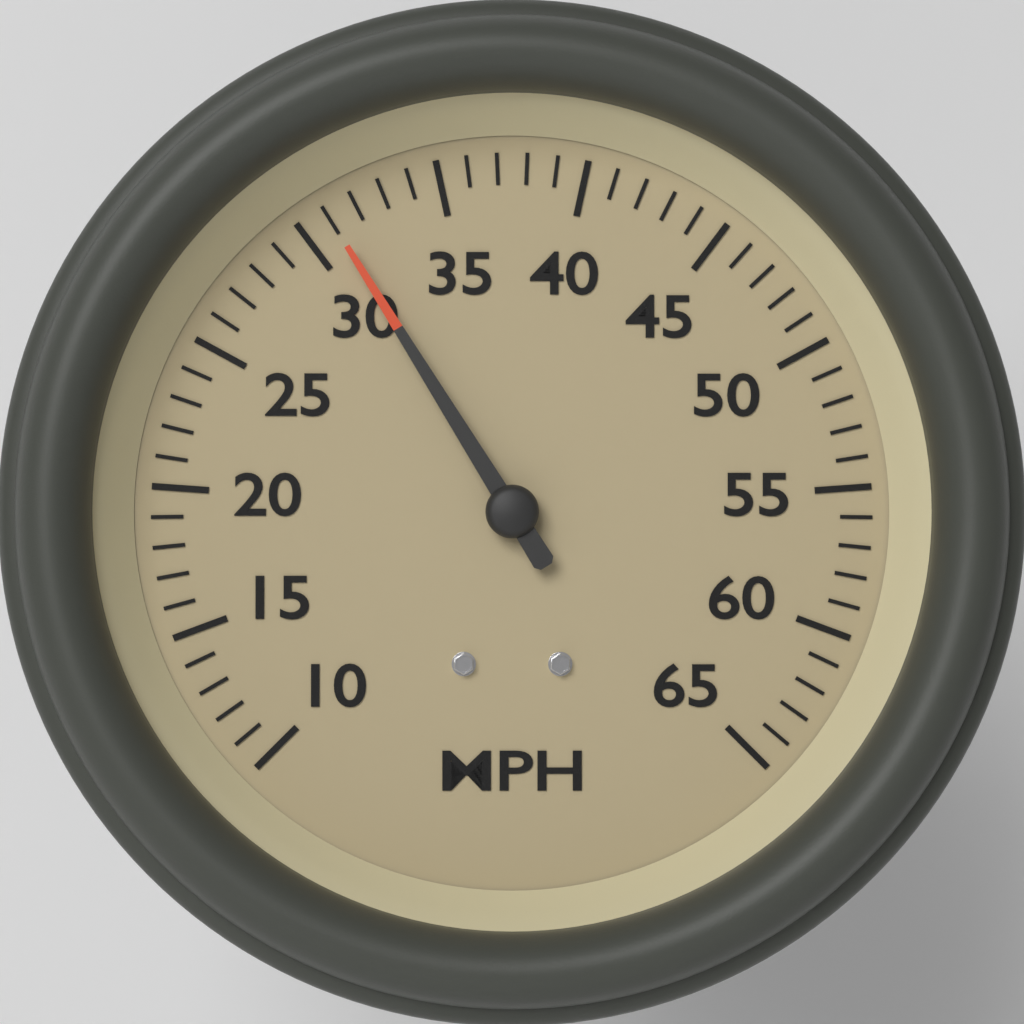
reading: 31 MPH
